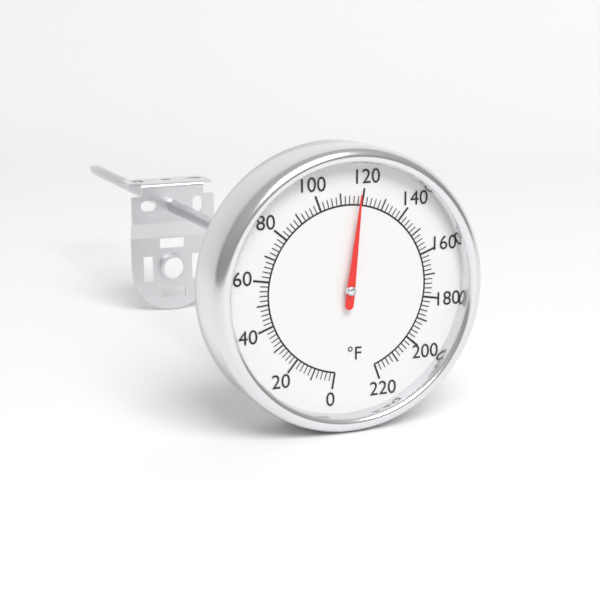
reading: 118 °F
